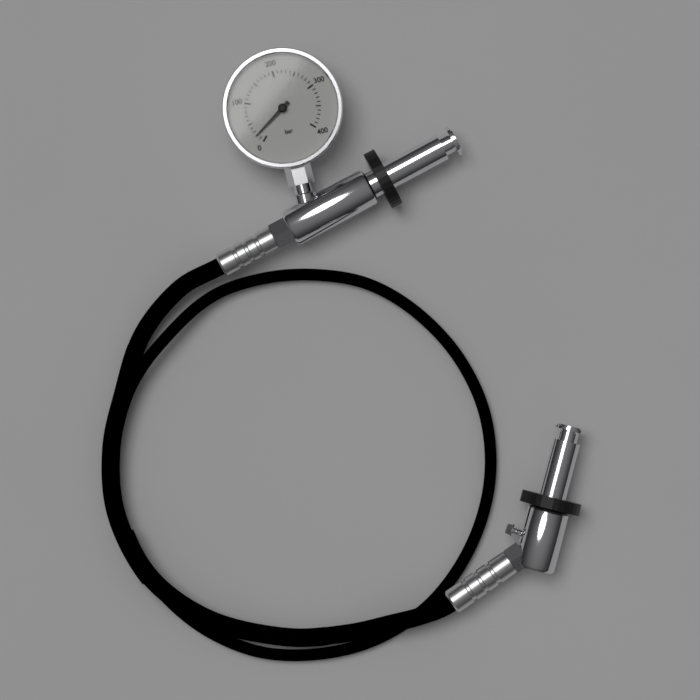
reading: 20 bar
